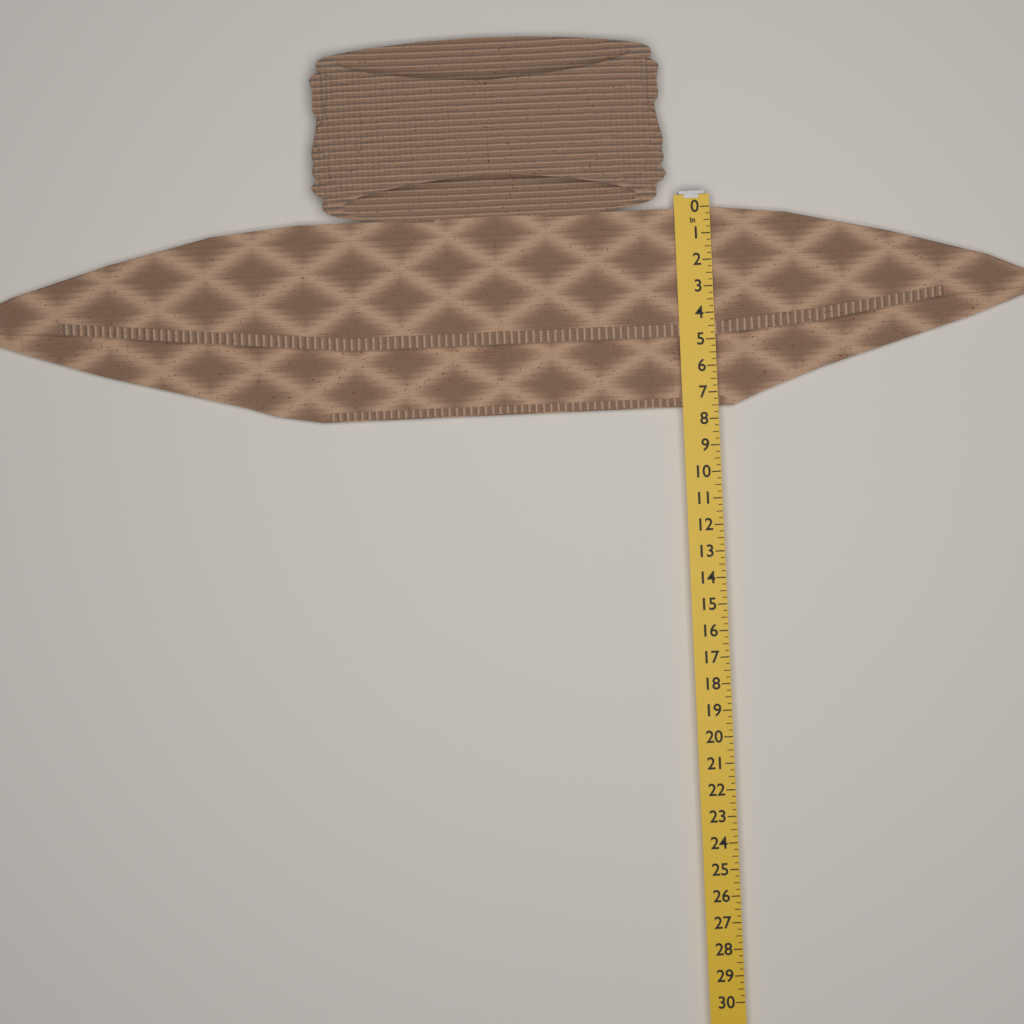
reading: 7.50 in
